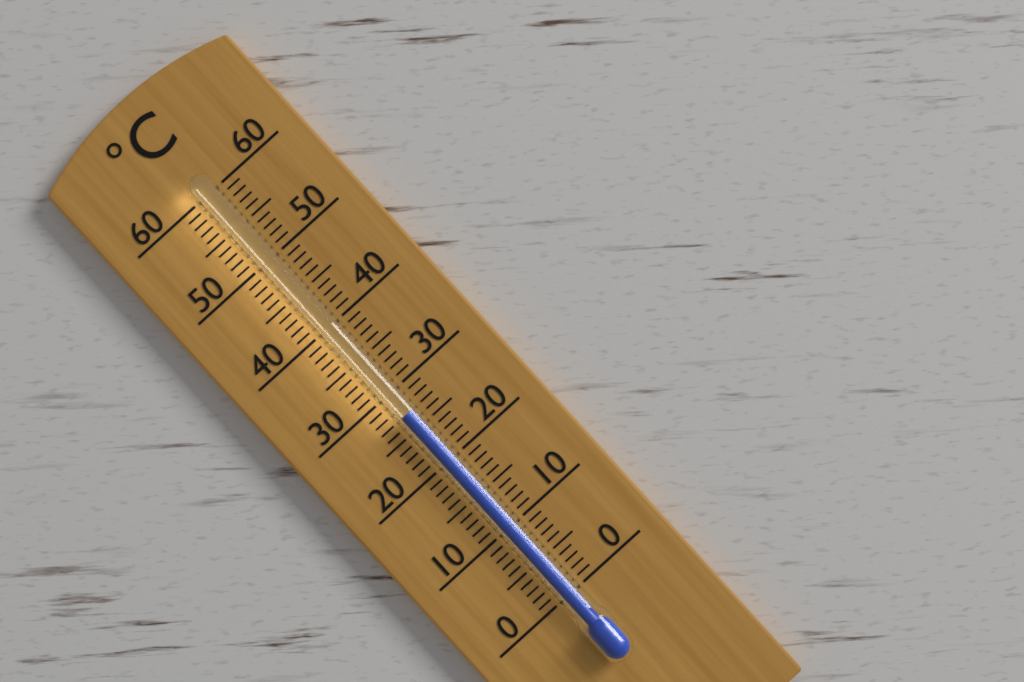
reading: 27 °C
